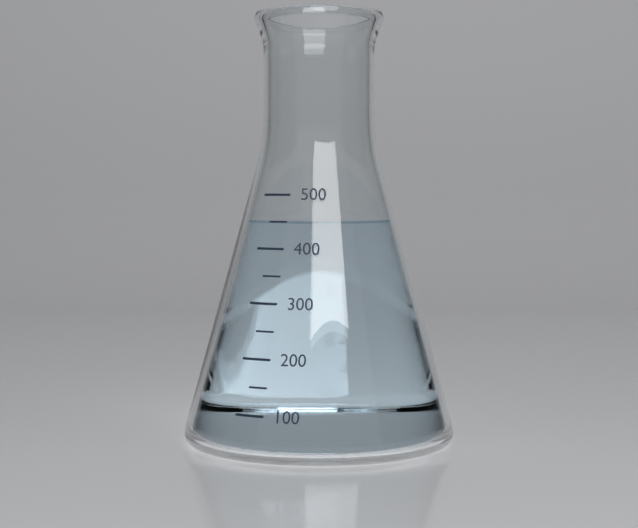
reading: 450 (no unit)
